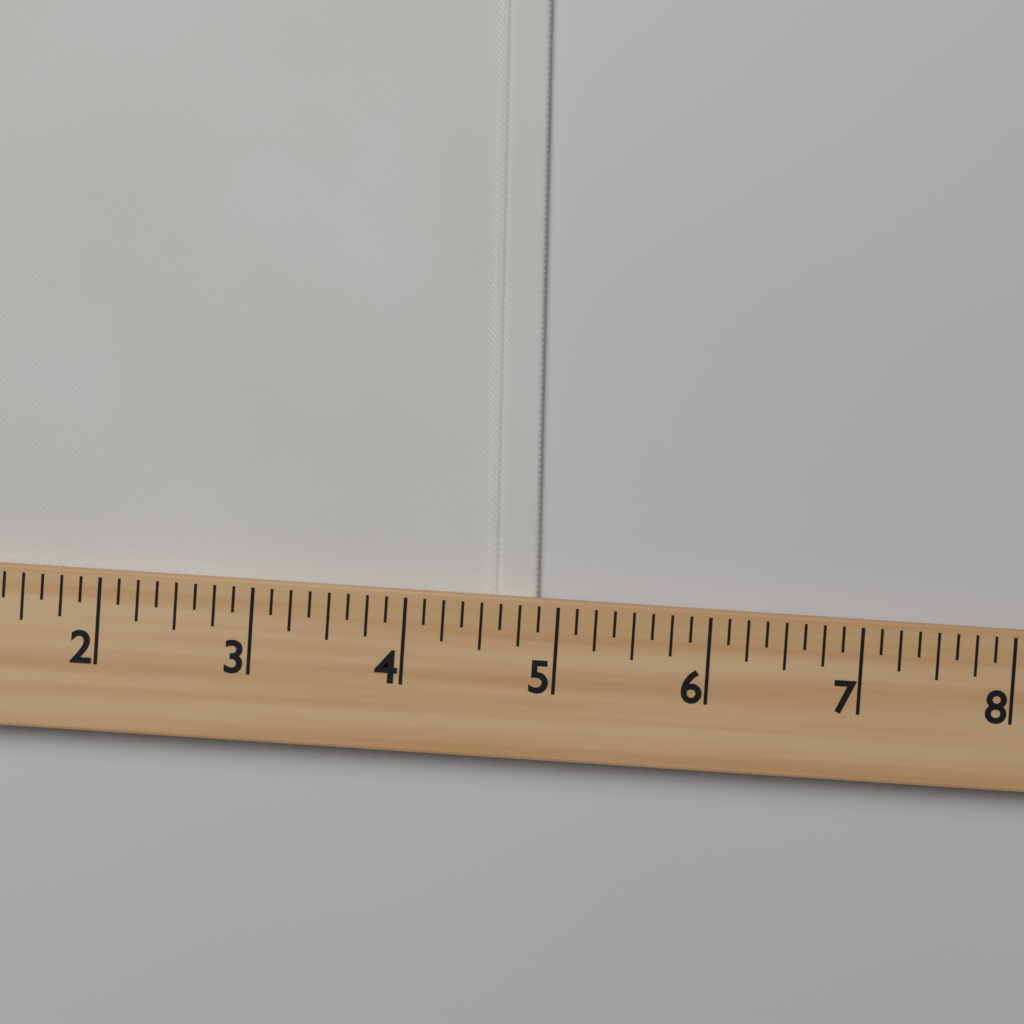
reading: 4.875 (no unit)
